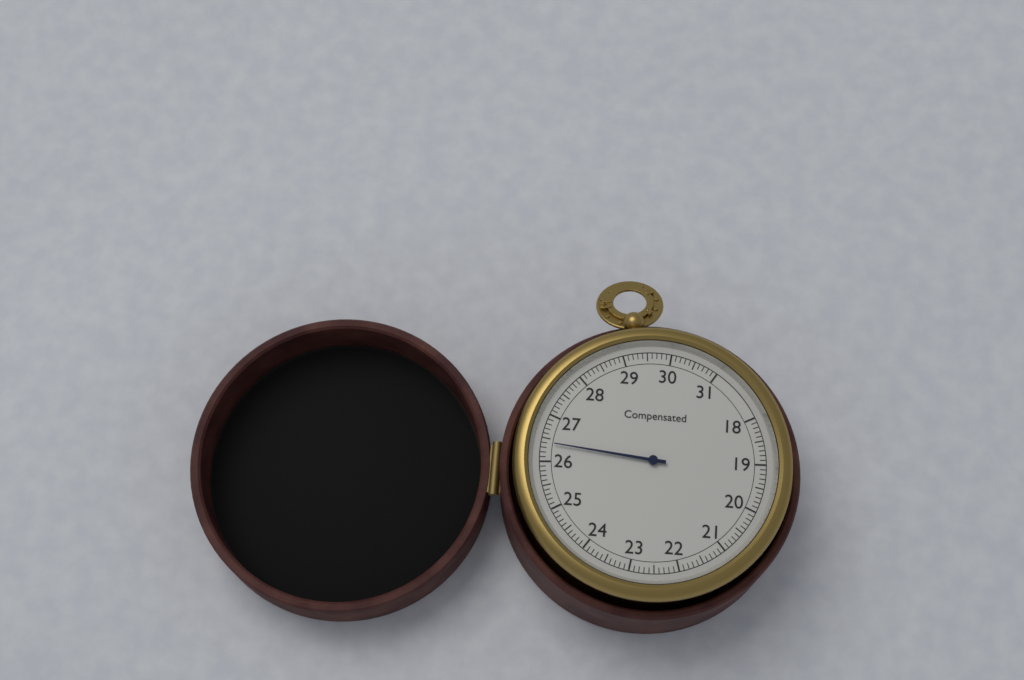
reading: 26.4 (no unit)
